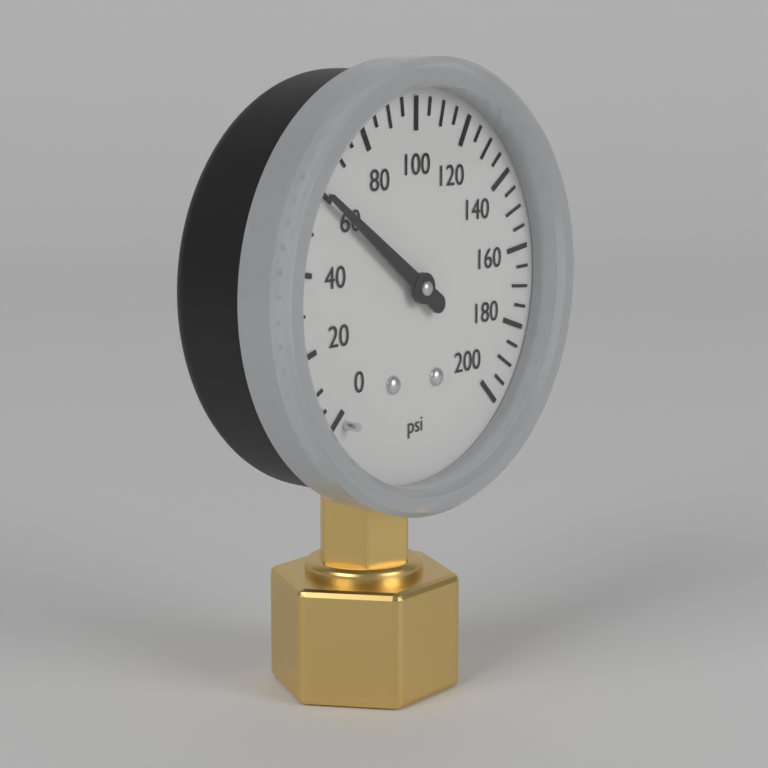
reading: 60 psi
